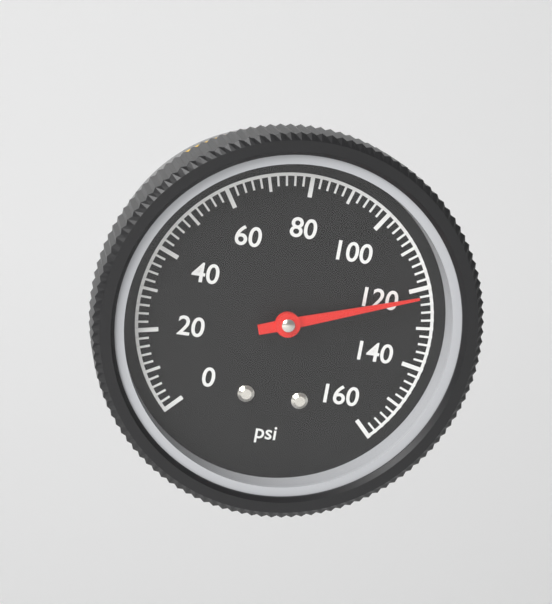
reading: 122 psi
